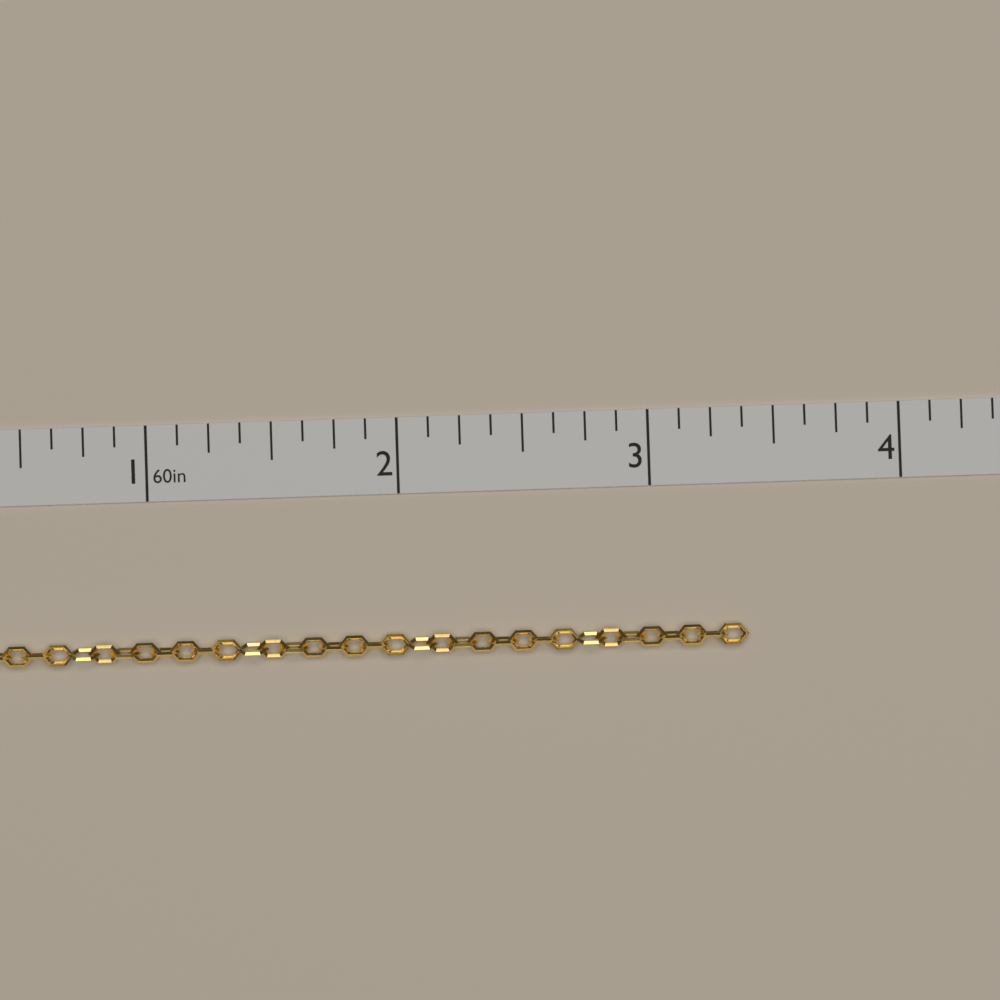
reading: 3.375 in
